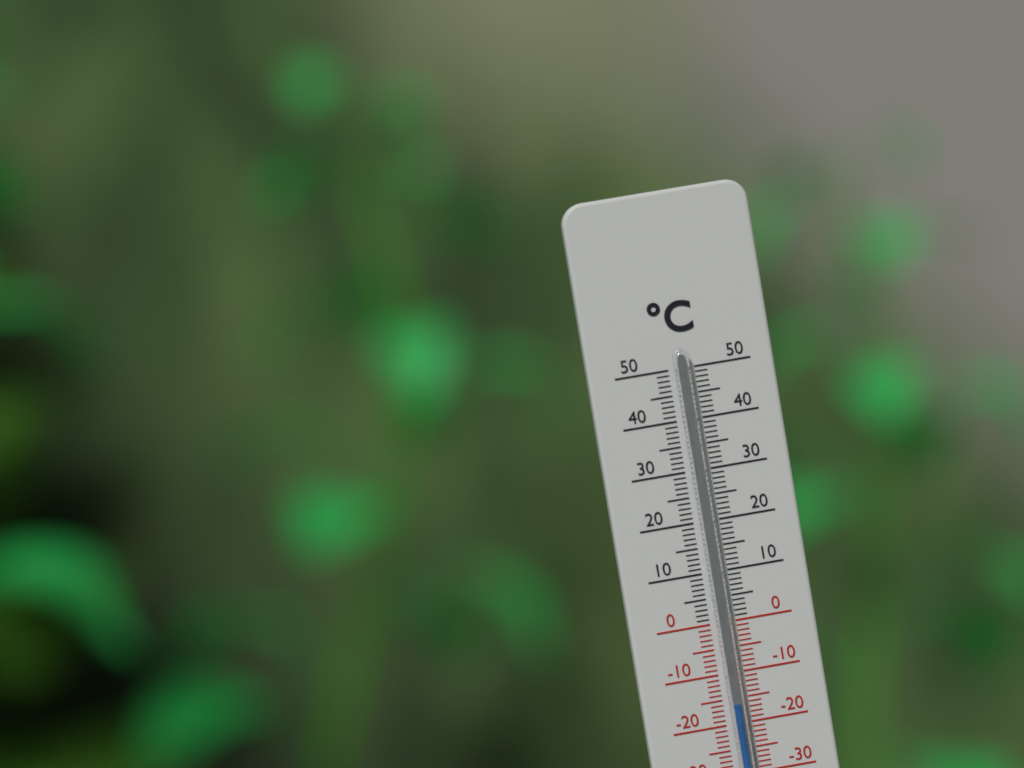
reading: -16 °C
